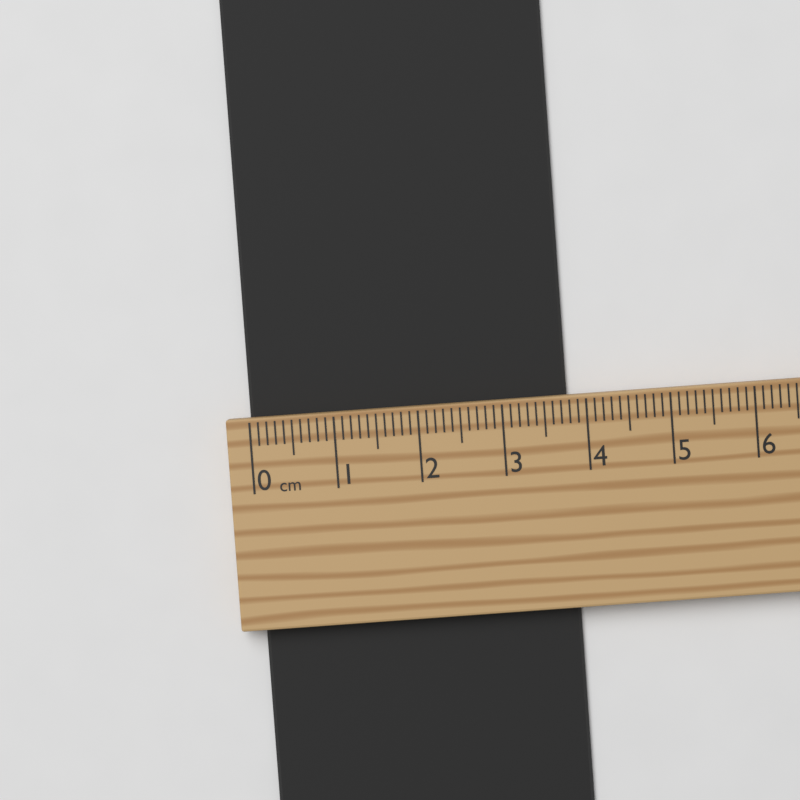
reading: 3.8 cm
